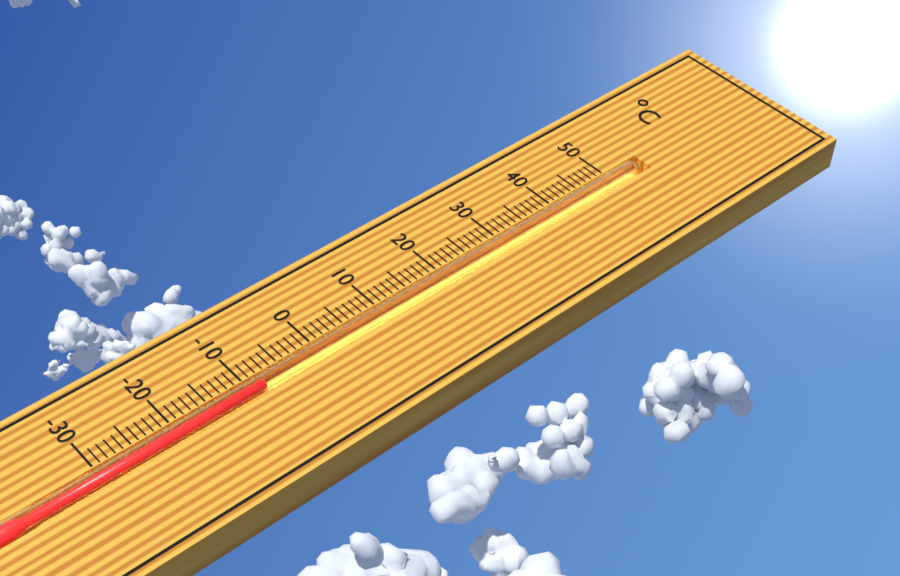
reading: -8 °C
